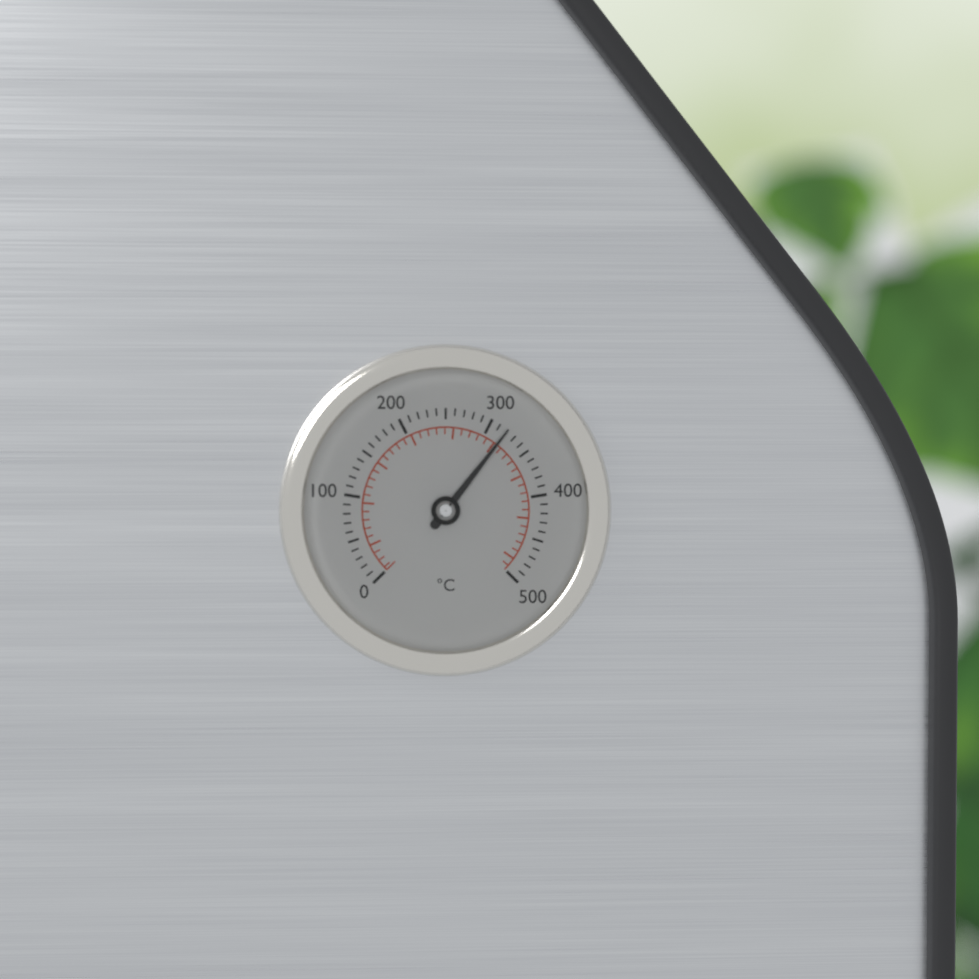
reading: 320 °C
